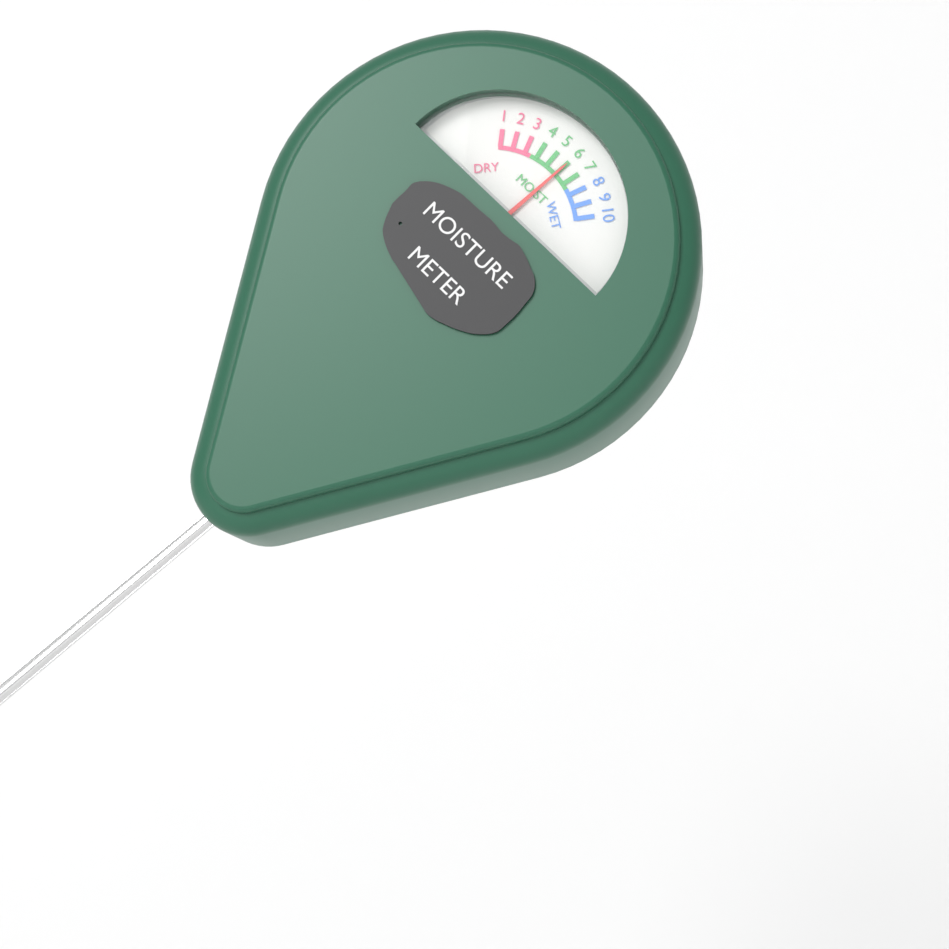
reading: 6 (no unit)
